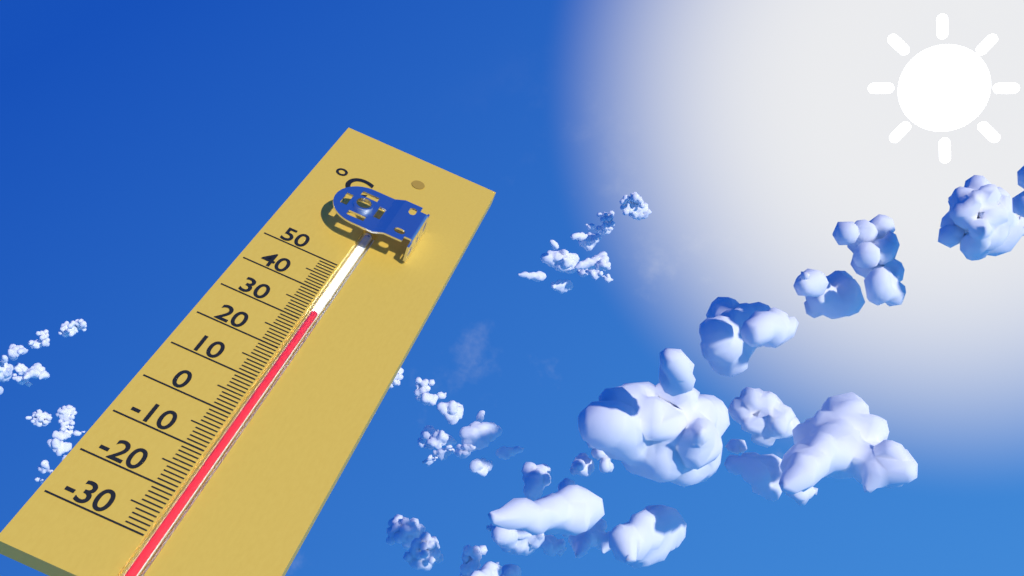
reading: 33 °C
